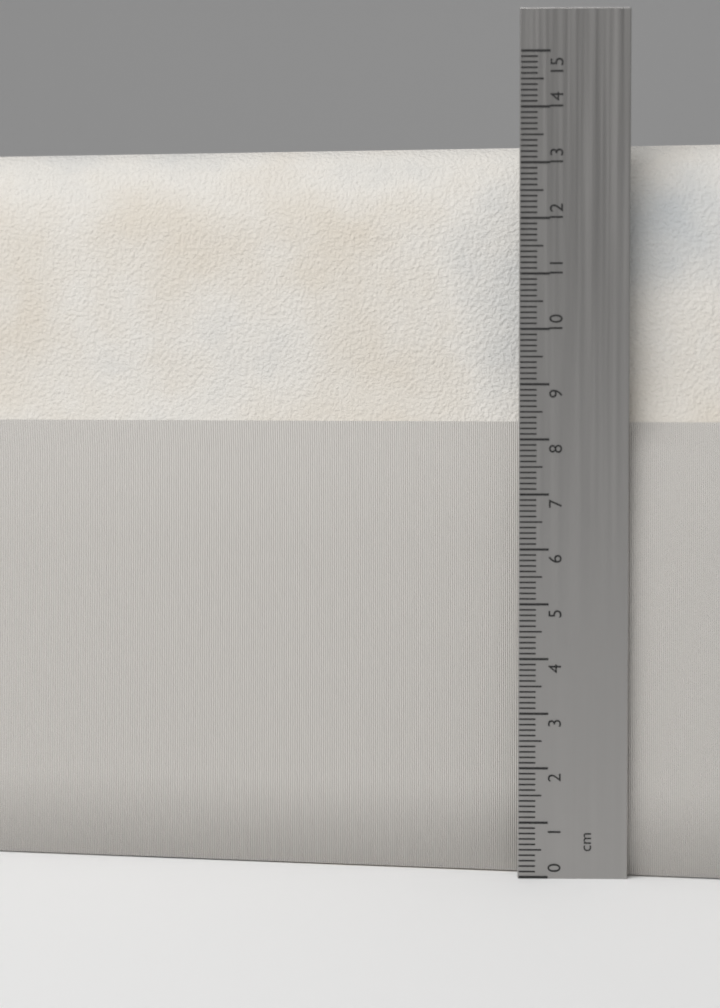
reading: 13.4 cm
